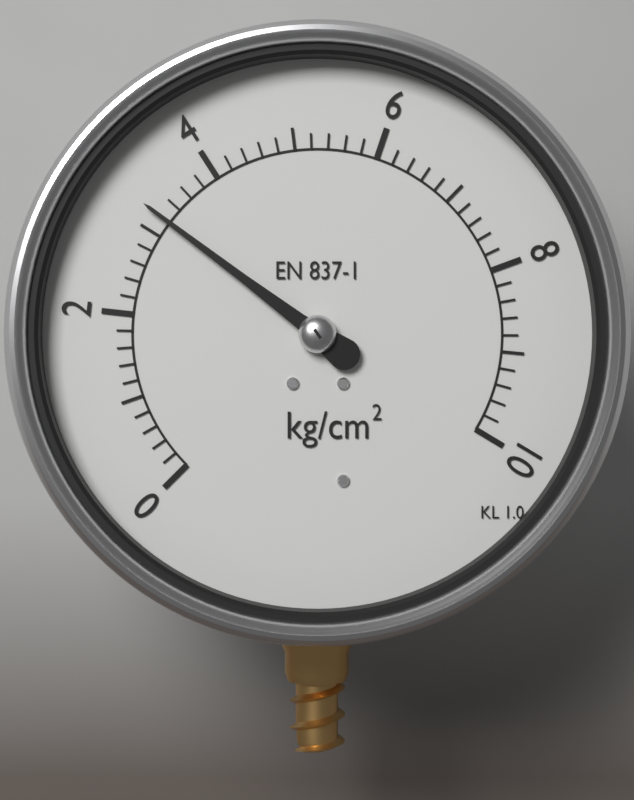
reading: 3.2 kg/cm²
